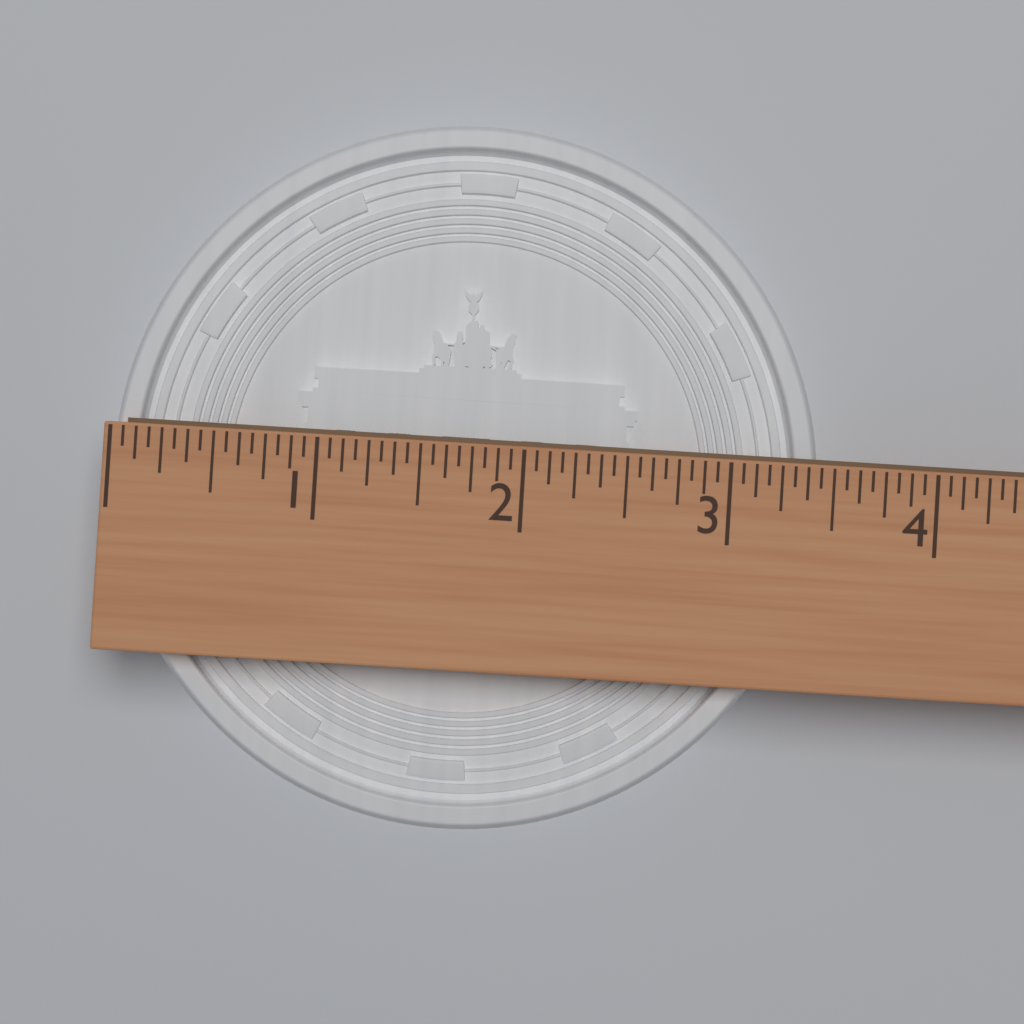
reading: 3.4375 (no unit)
